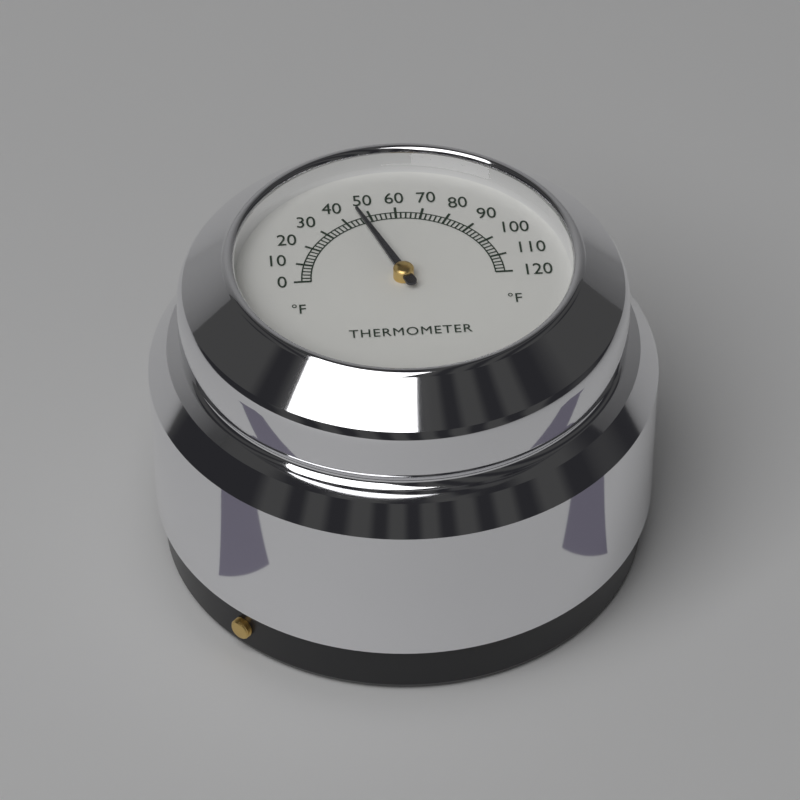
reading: 46 °F
